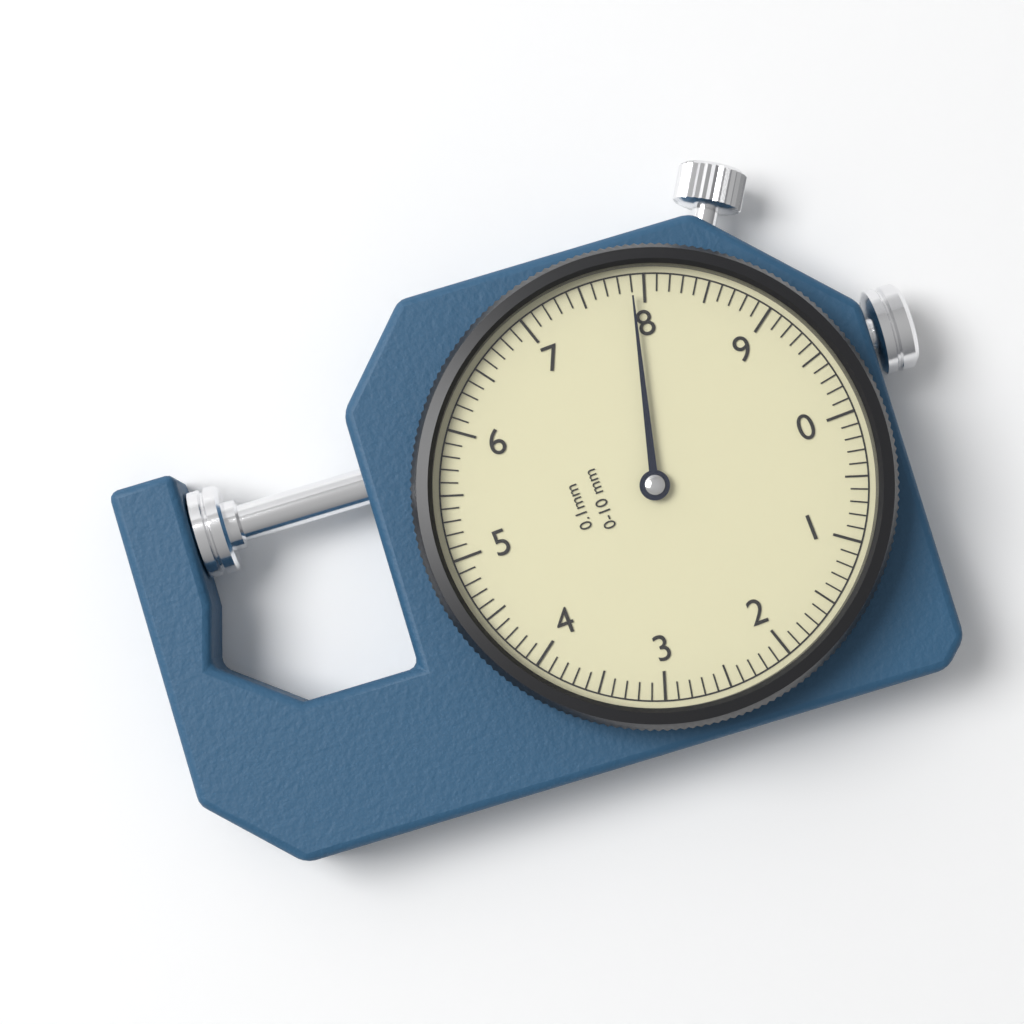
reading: 7.9 mm
